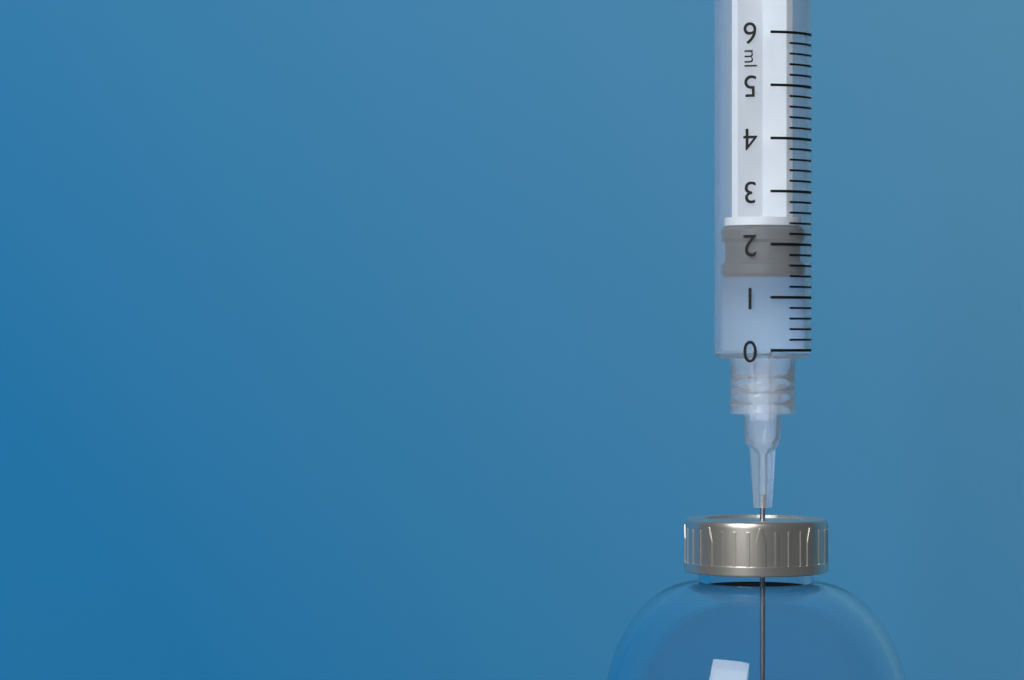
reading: 1.4 ml
